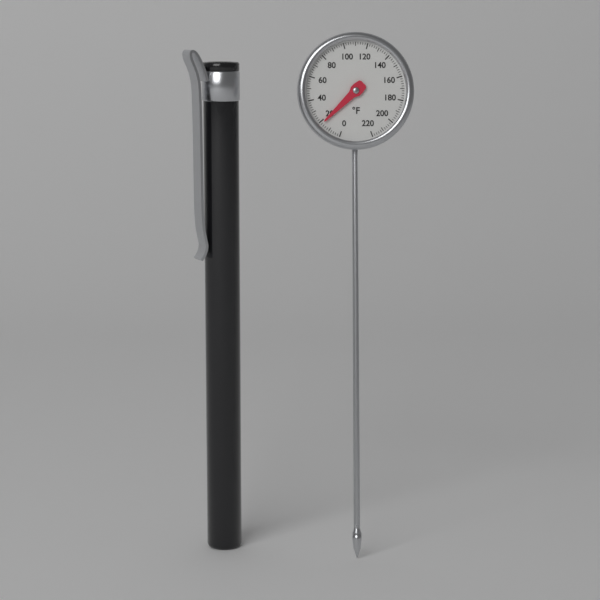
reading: 18 °F
